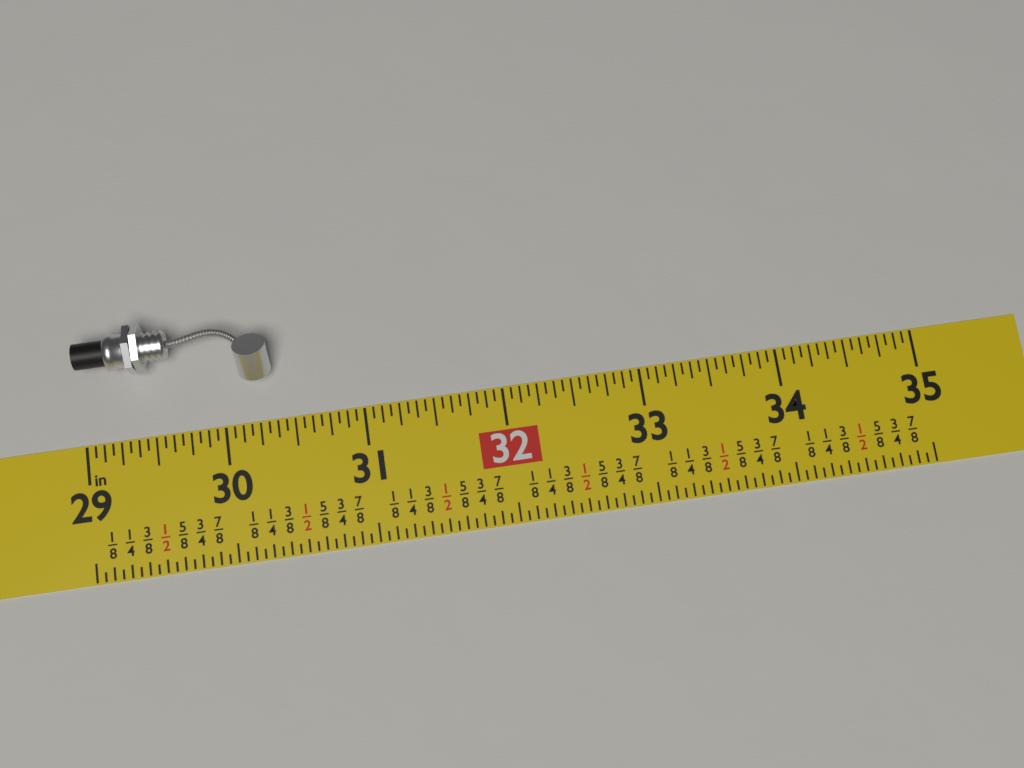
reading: 30.3750 in
